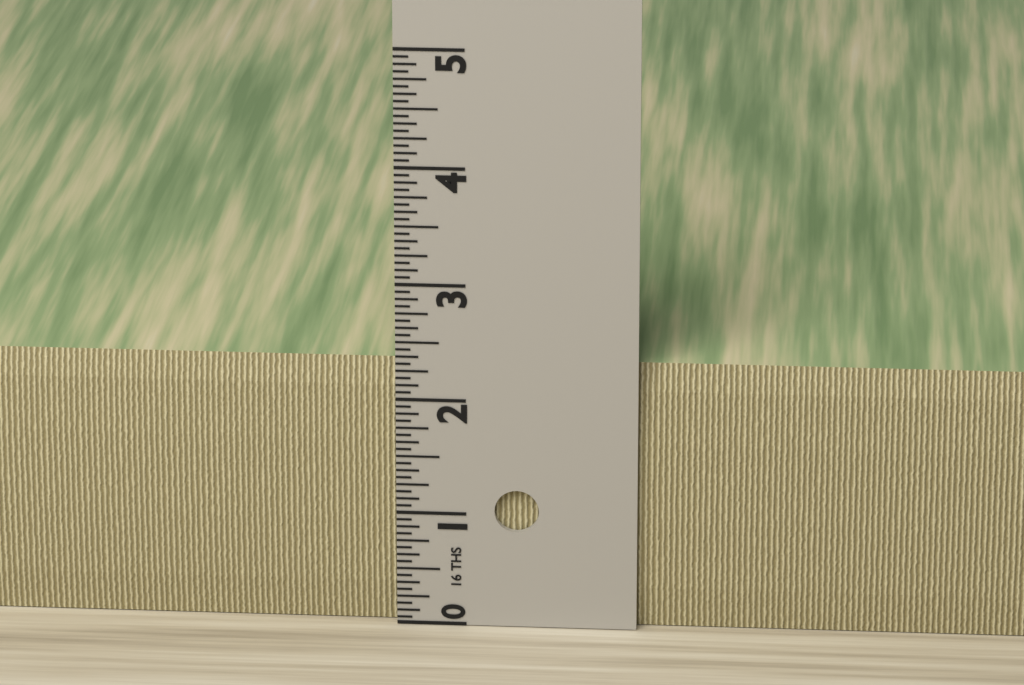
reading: 2.3125 in
